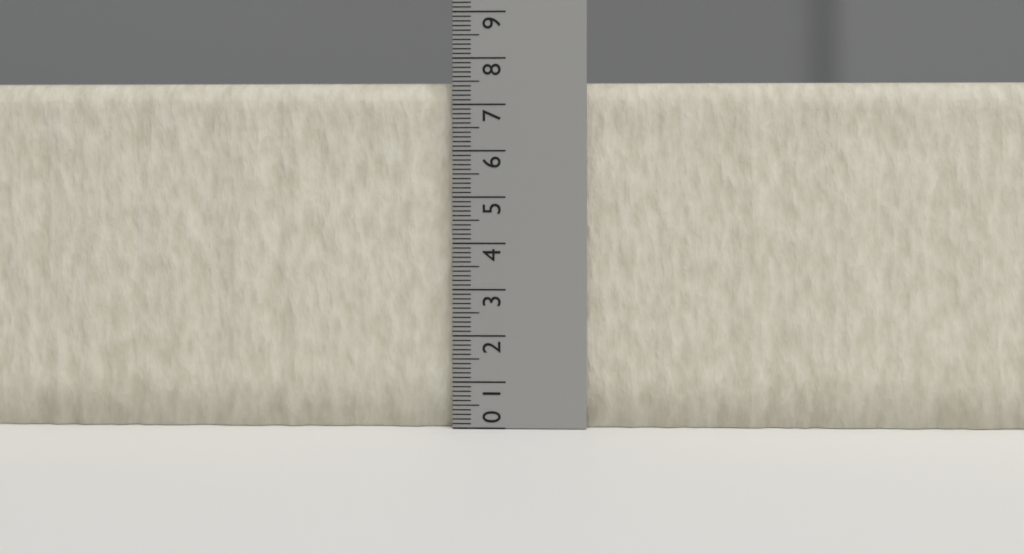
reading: 7.5 (no unit)
